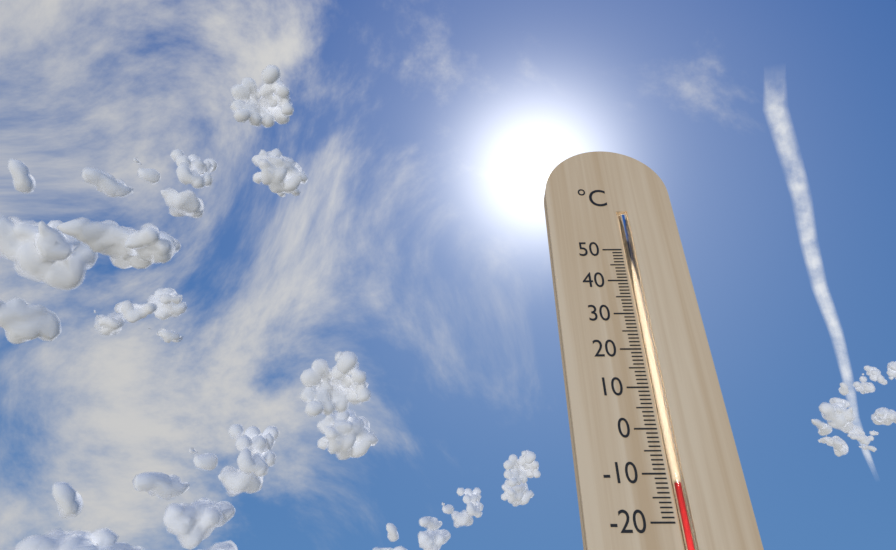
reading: -12 °C
